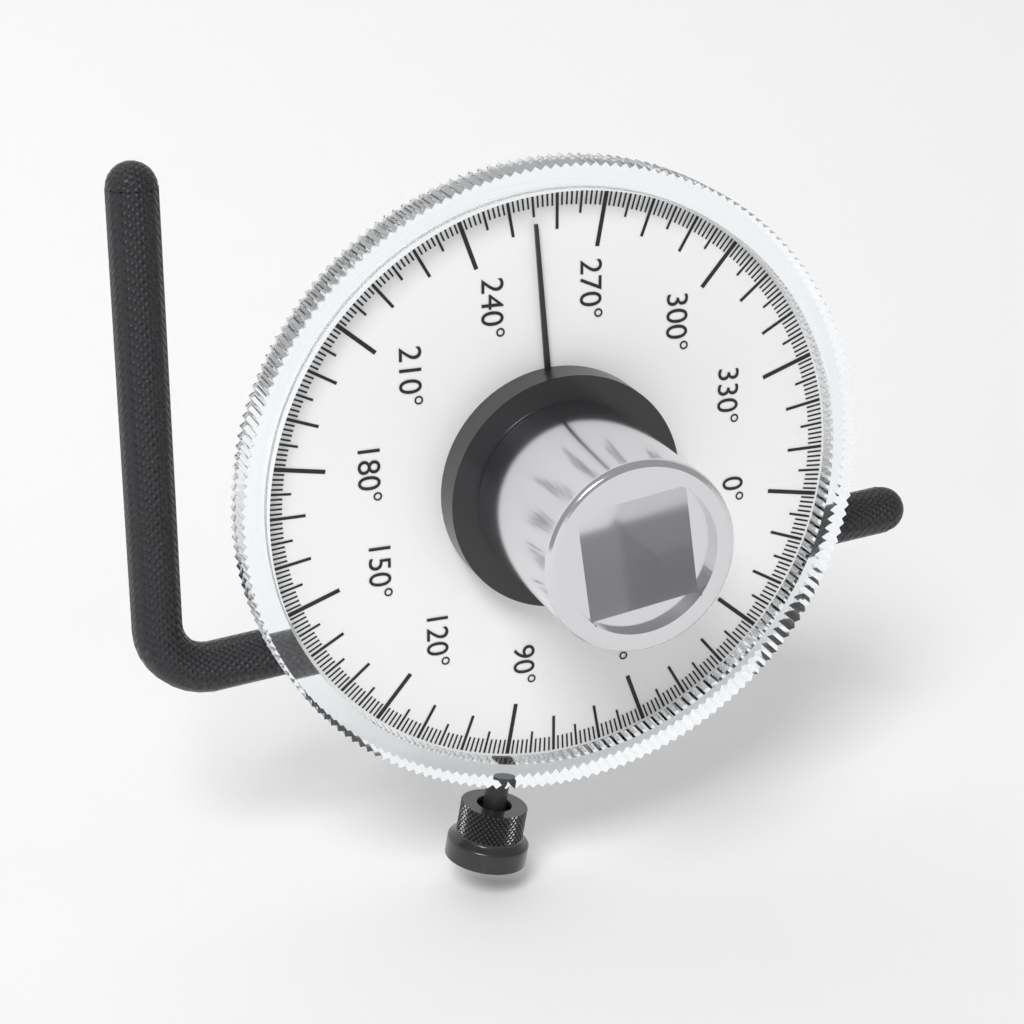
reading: 255 °
